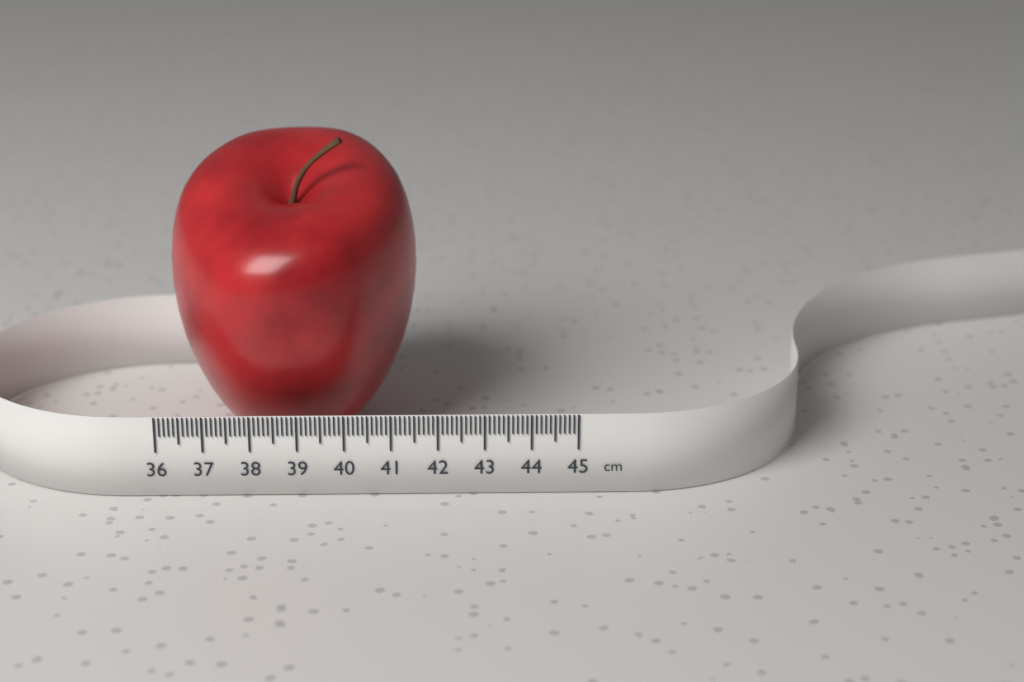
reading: 41.5 cm
